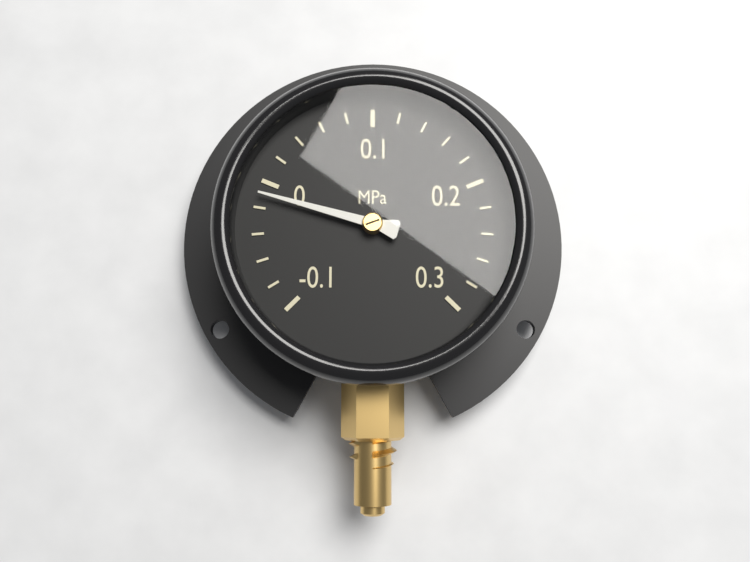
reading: -0.01 MPa
